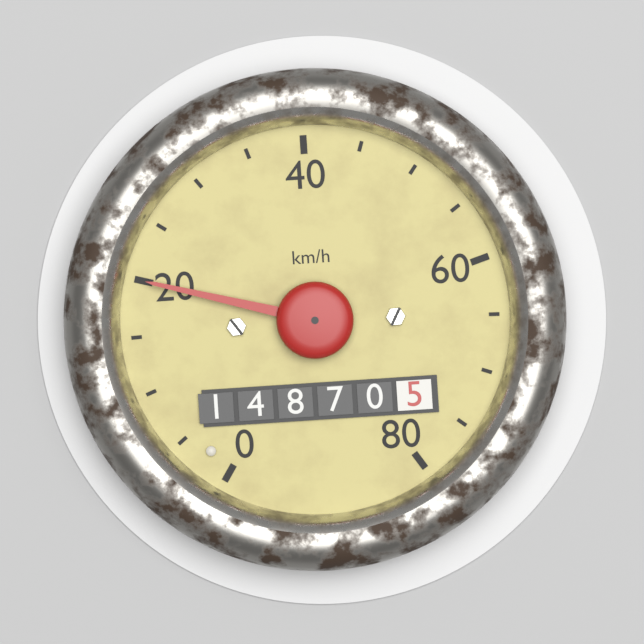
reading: 20 km/h
